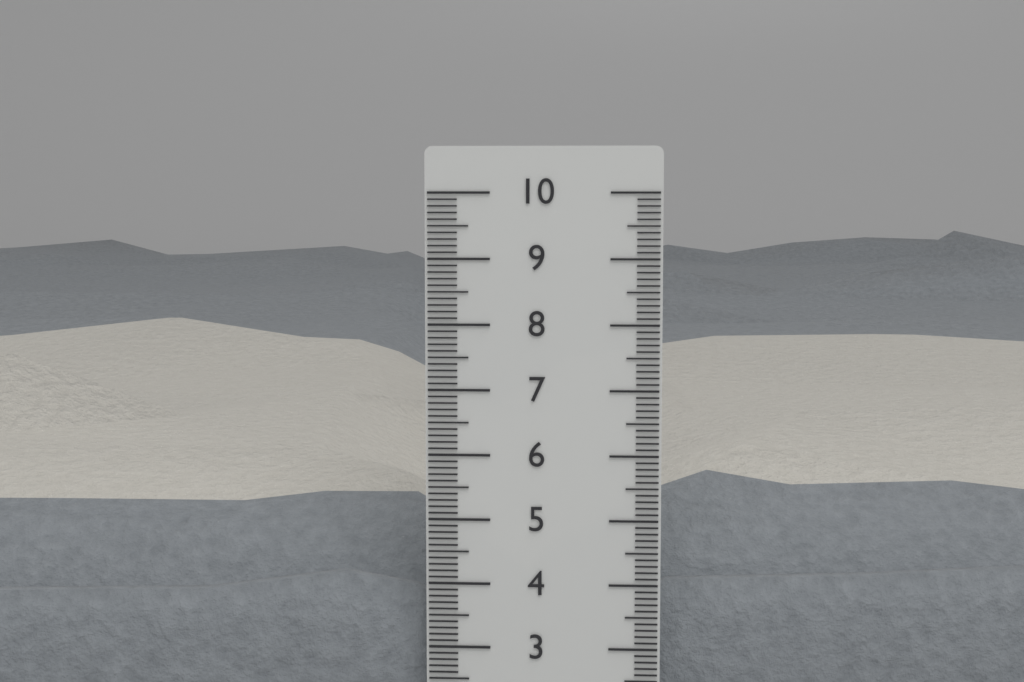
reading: 7.6 cm
